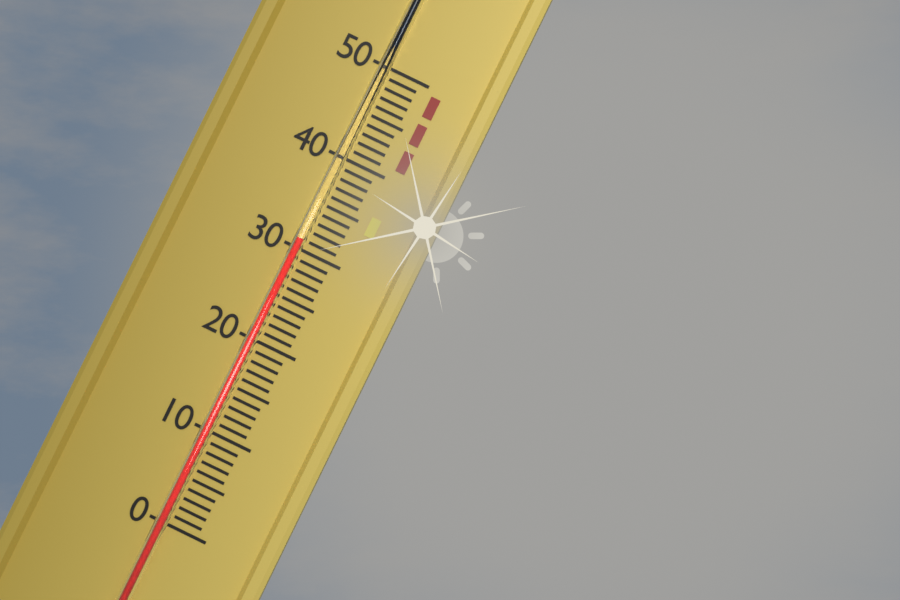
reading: 31 (no unit)
